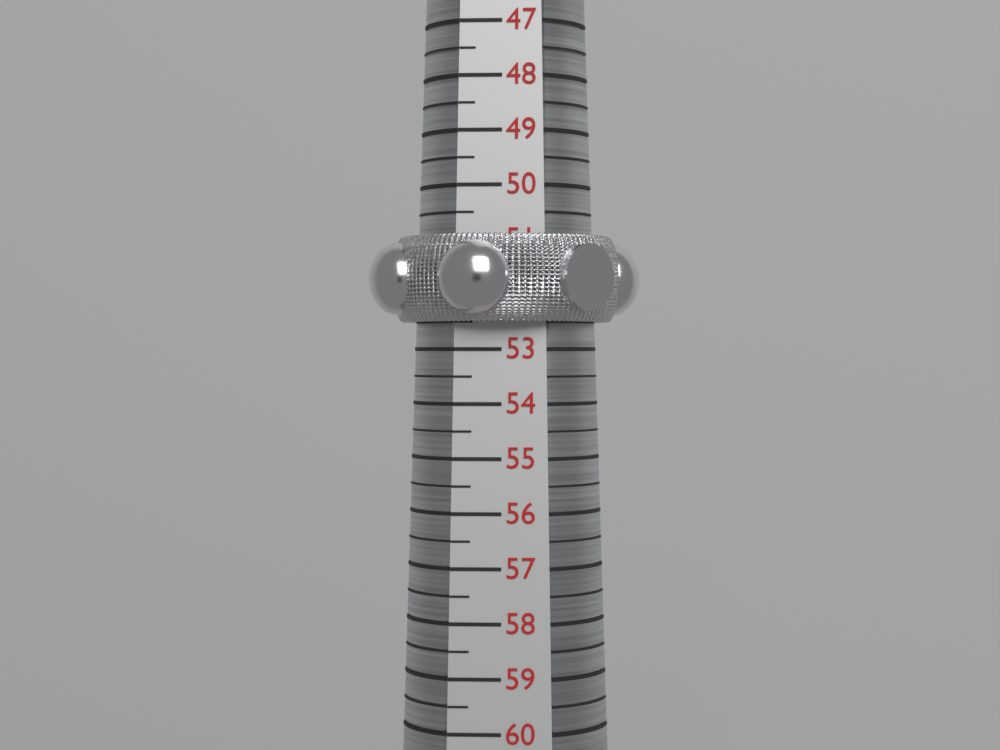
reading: 52.5 (no unit)
